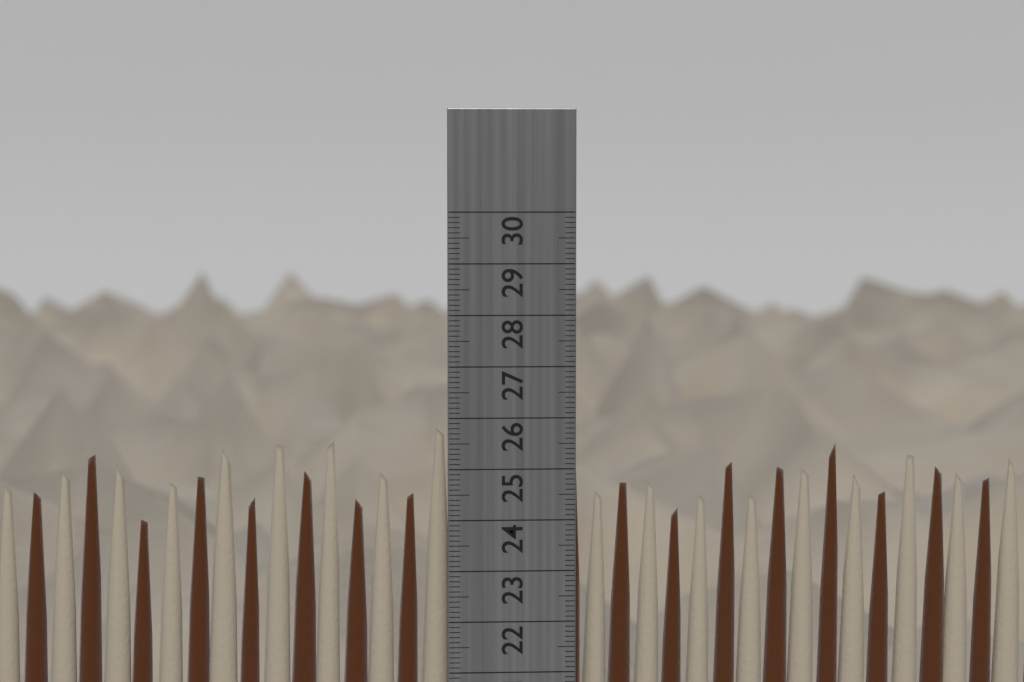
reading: 25.9 cm
